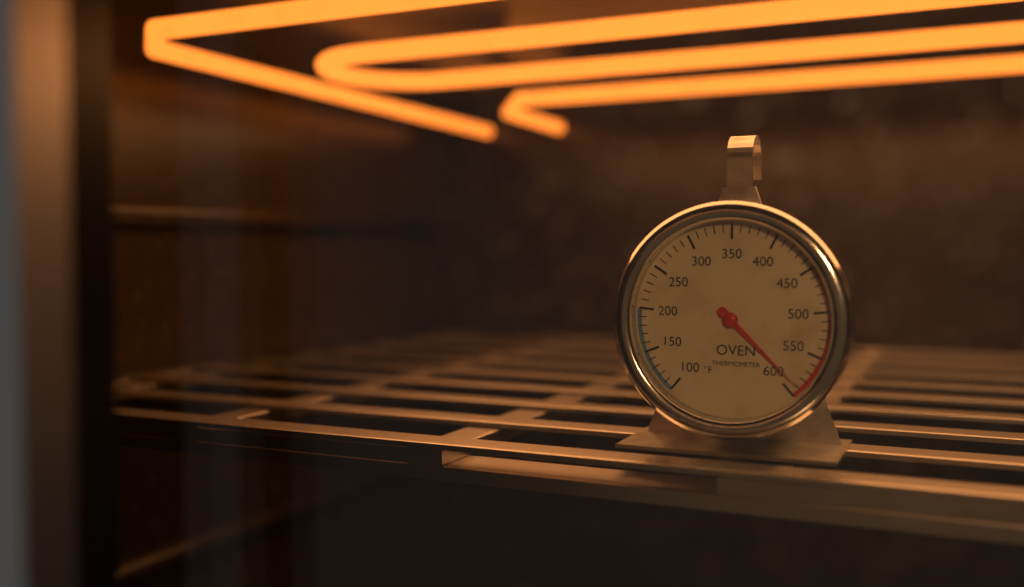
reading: 590 °F
